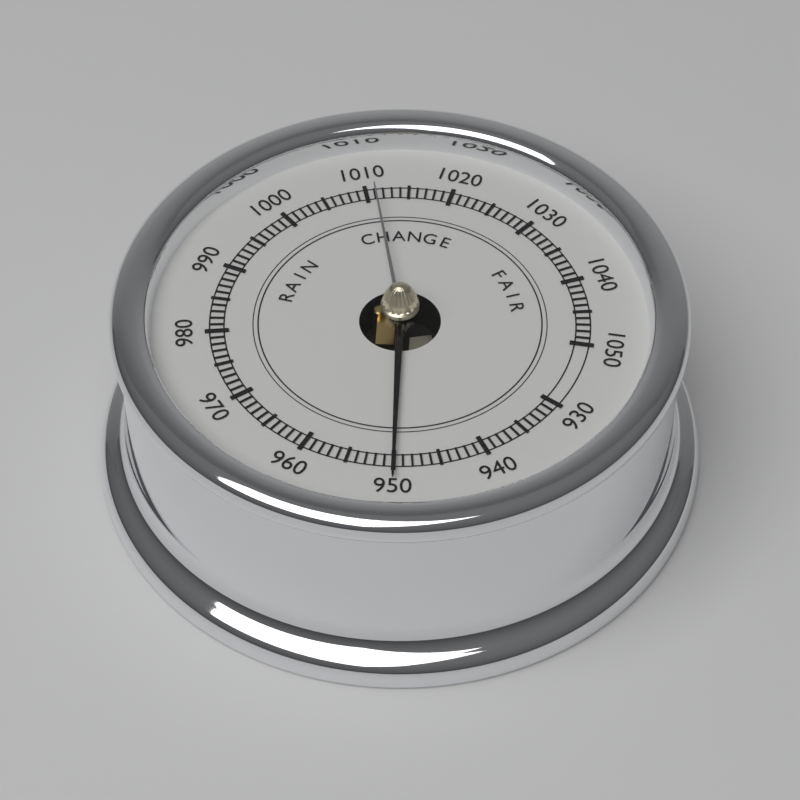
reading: 950 (no unit)
